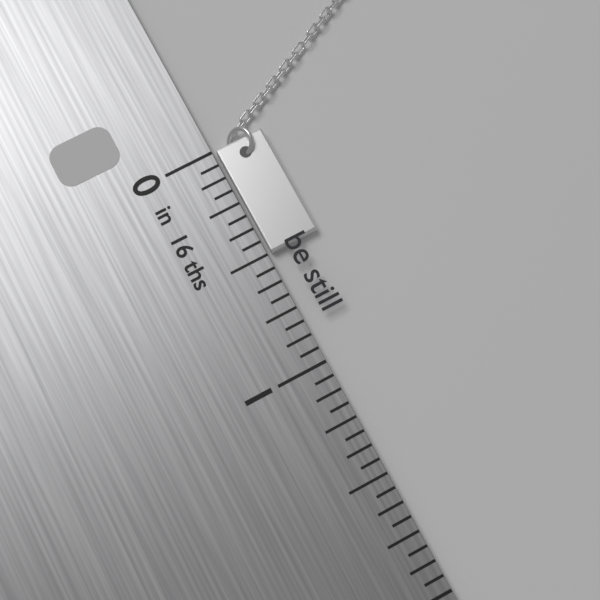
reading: 0.5000 in
